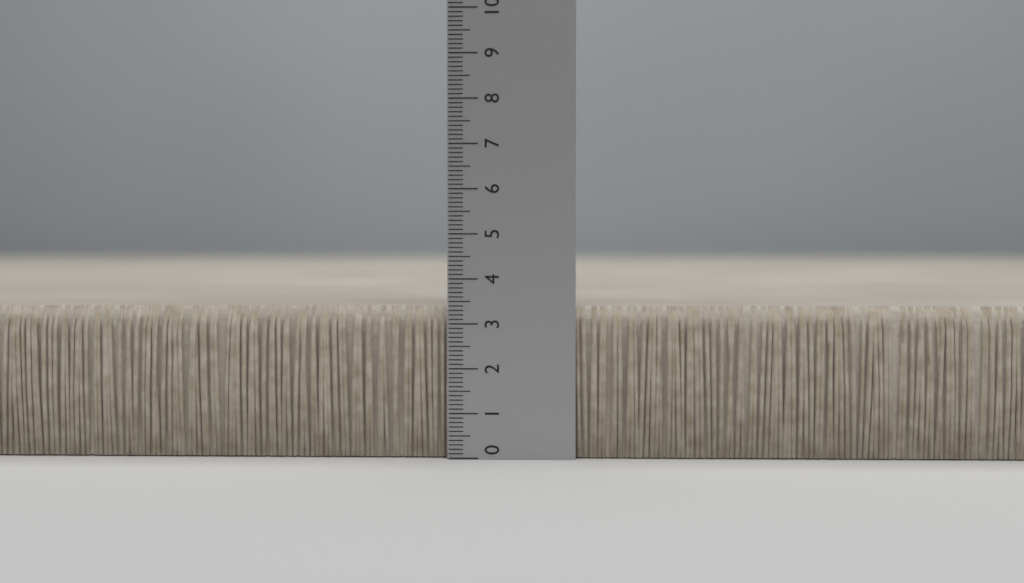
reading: 3.4 (no unit)
